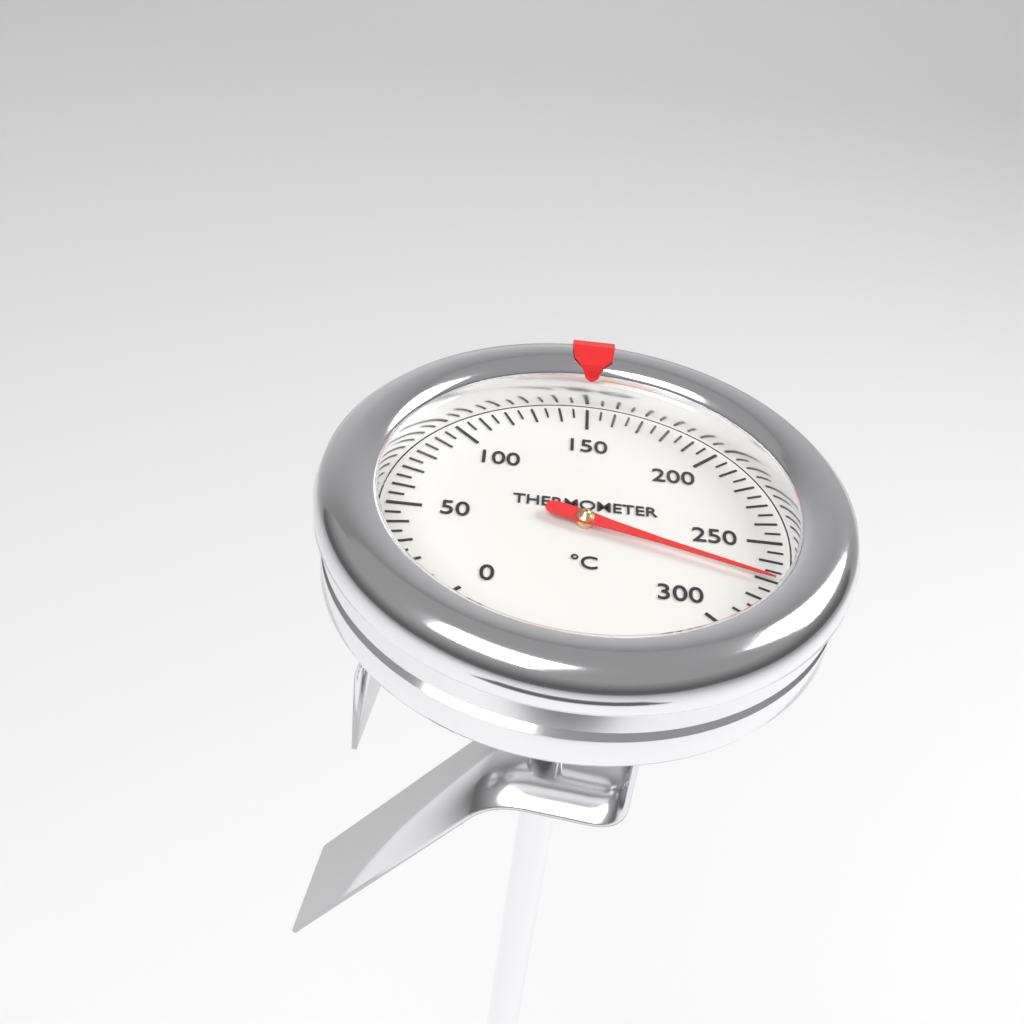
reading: 270 °C
